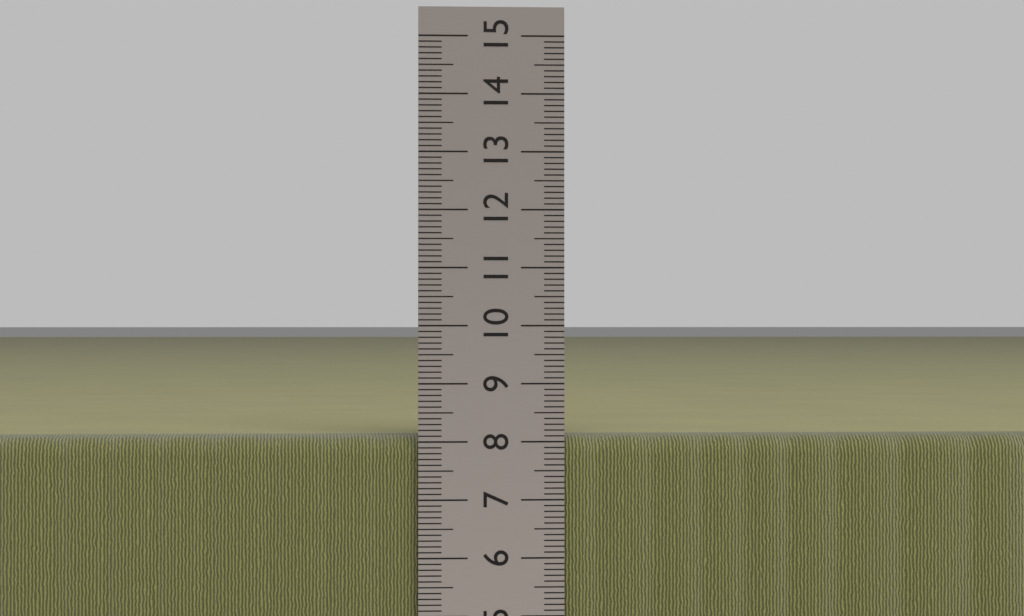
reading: 8.1 cm
